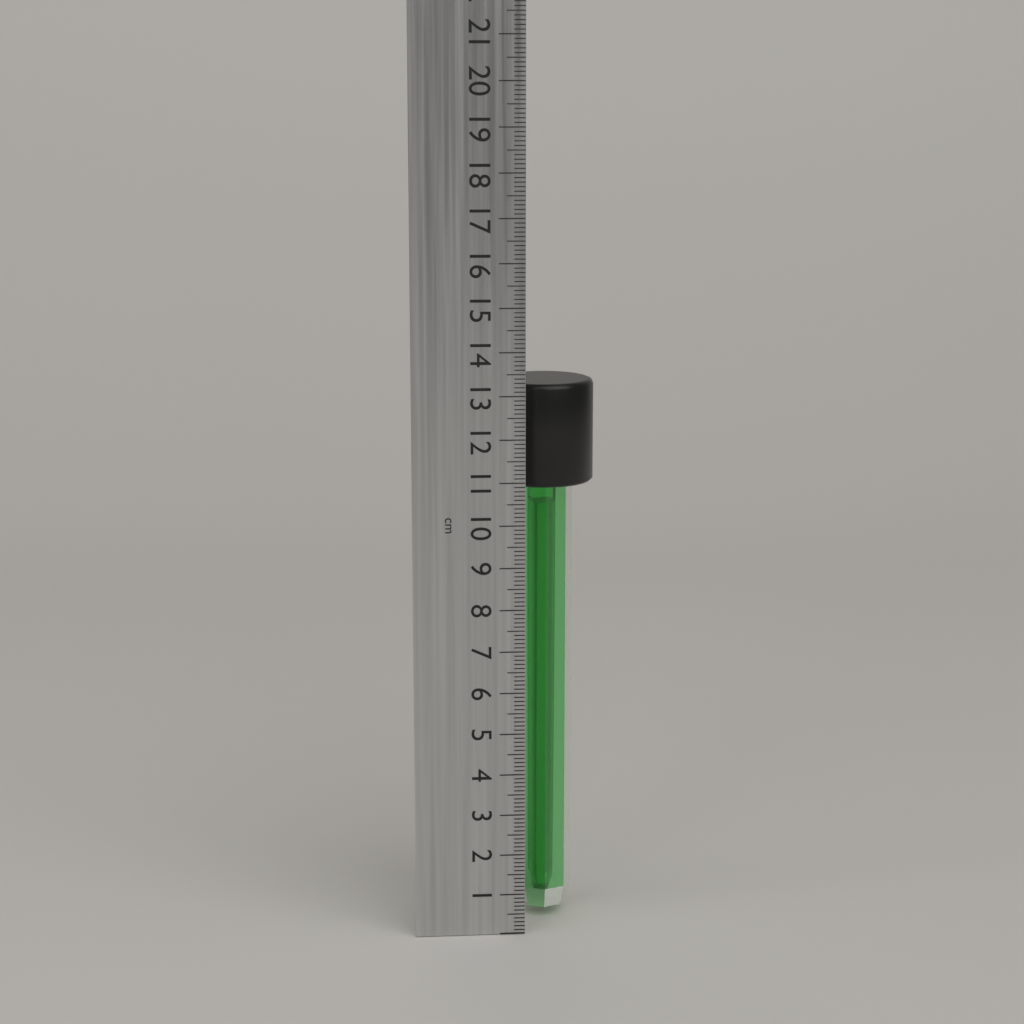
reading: 13.2 cm
